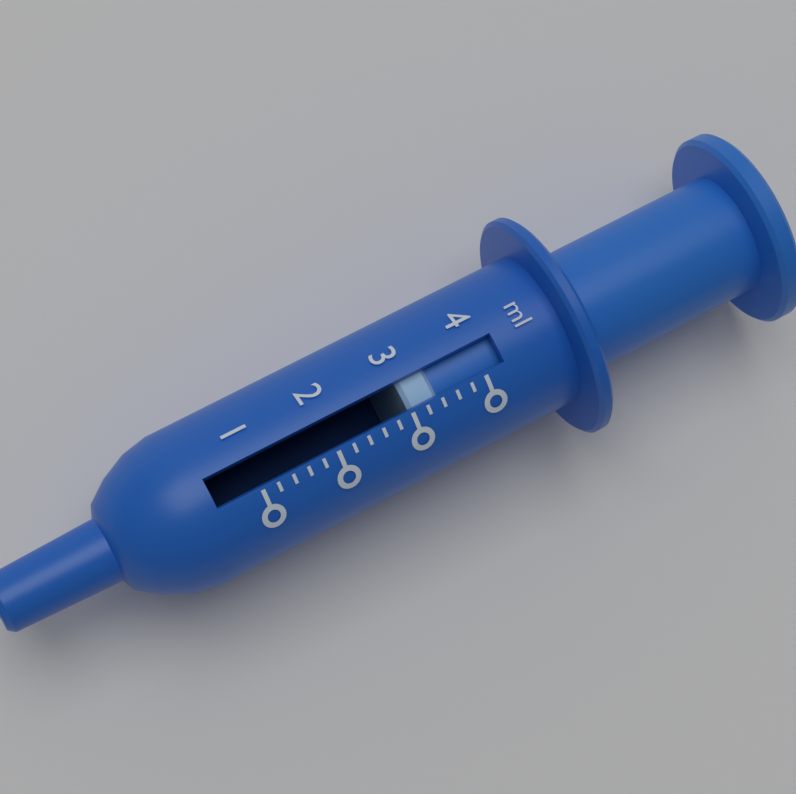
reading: 3.0 ml
